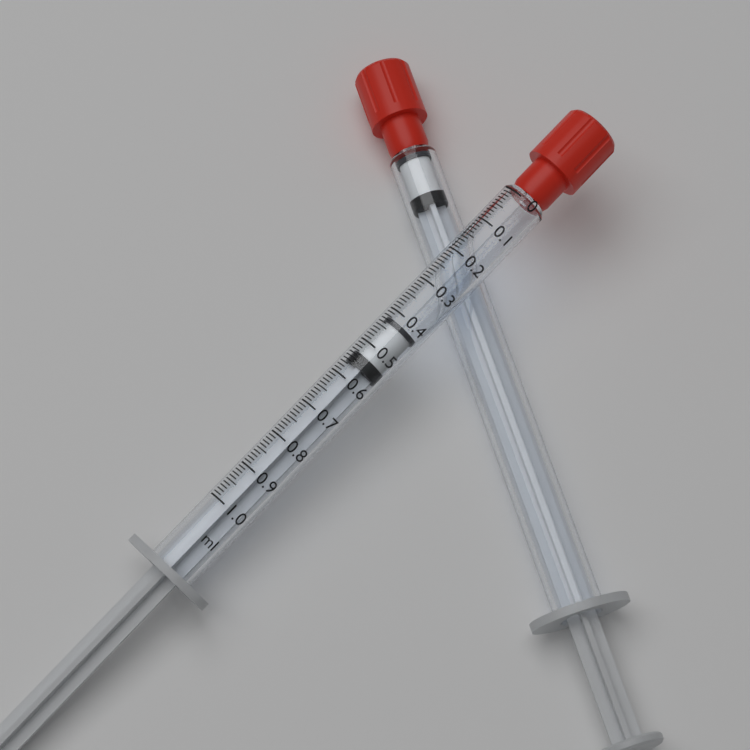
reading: 0.42 ml
